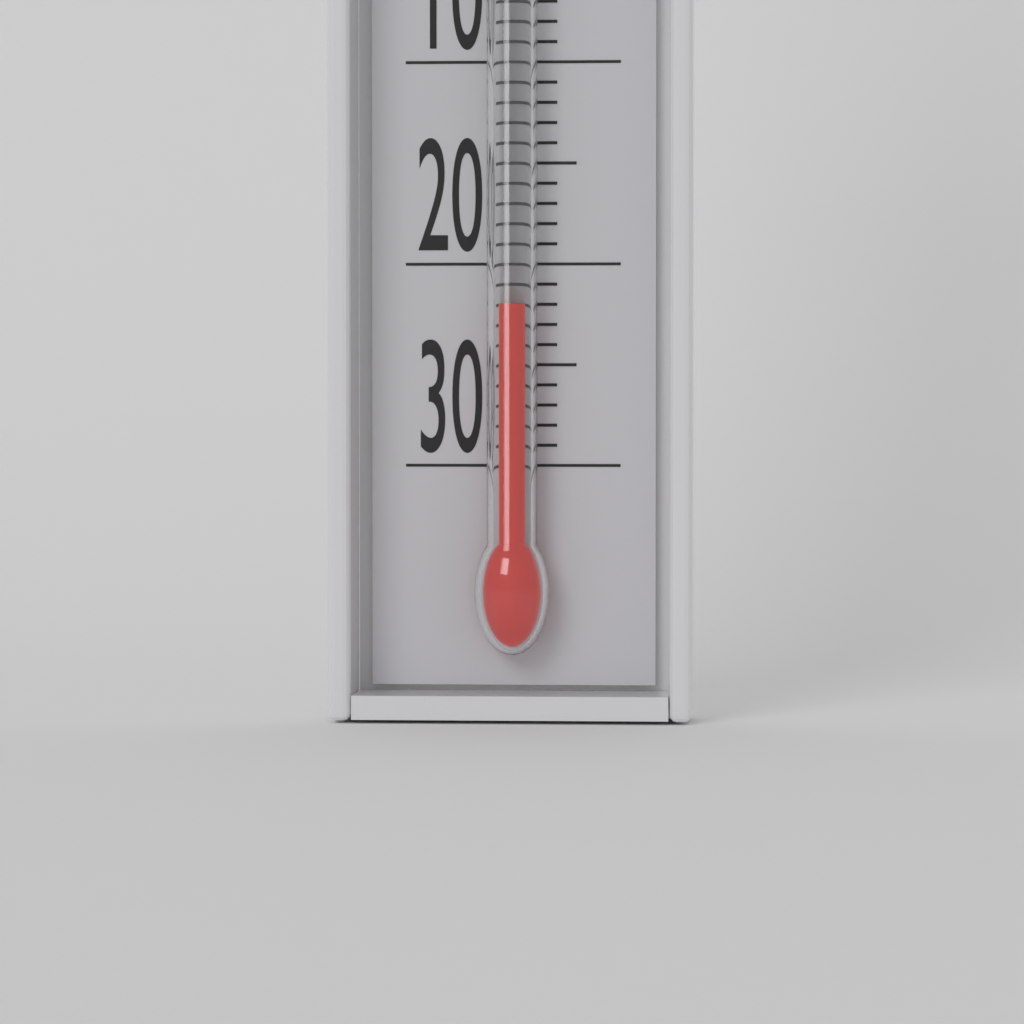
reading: -22 °C
